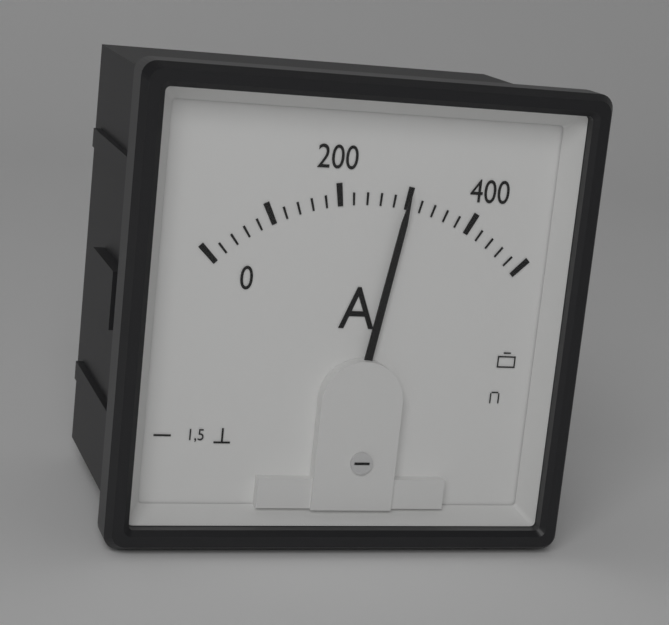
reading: 300 A
